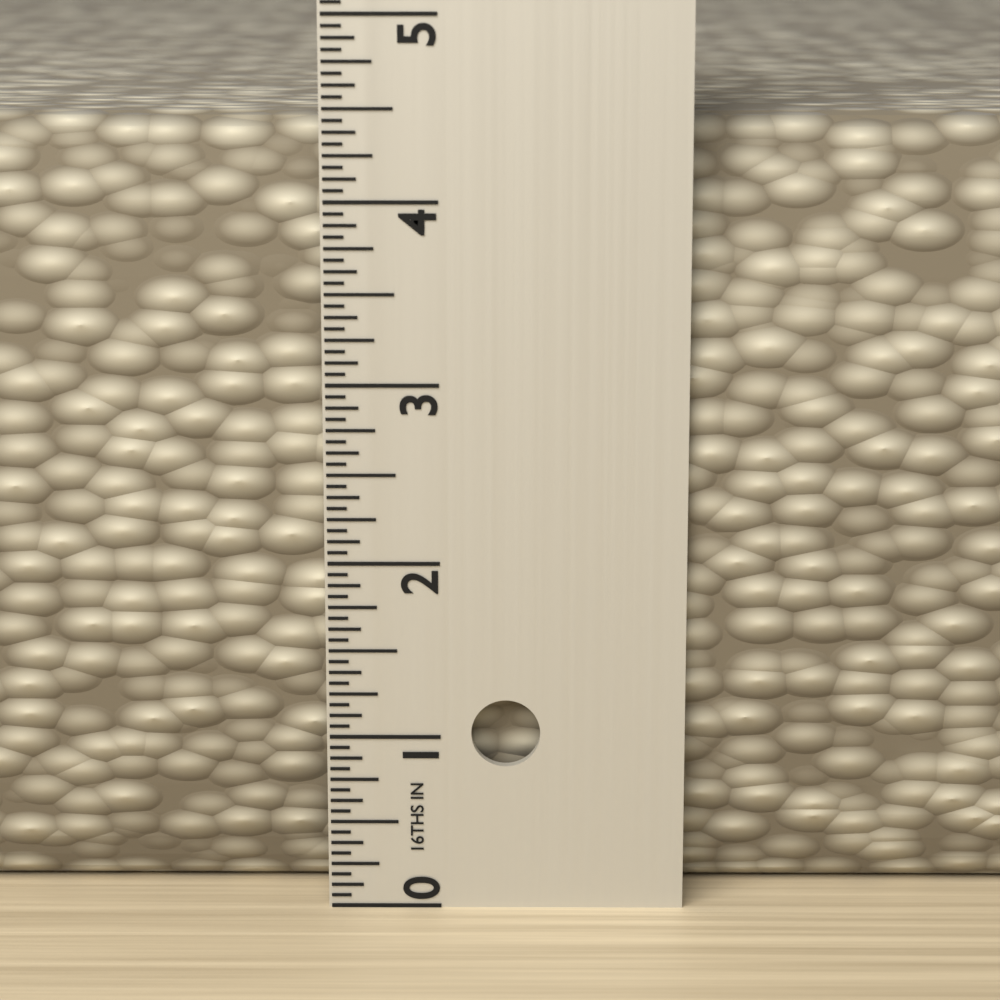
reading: 4.4375 in
